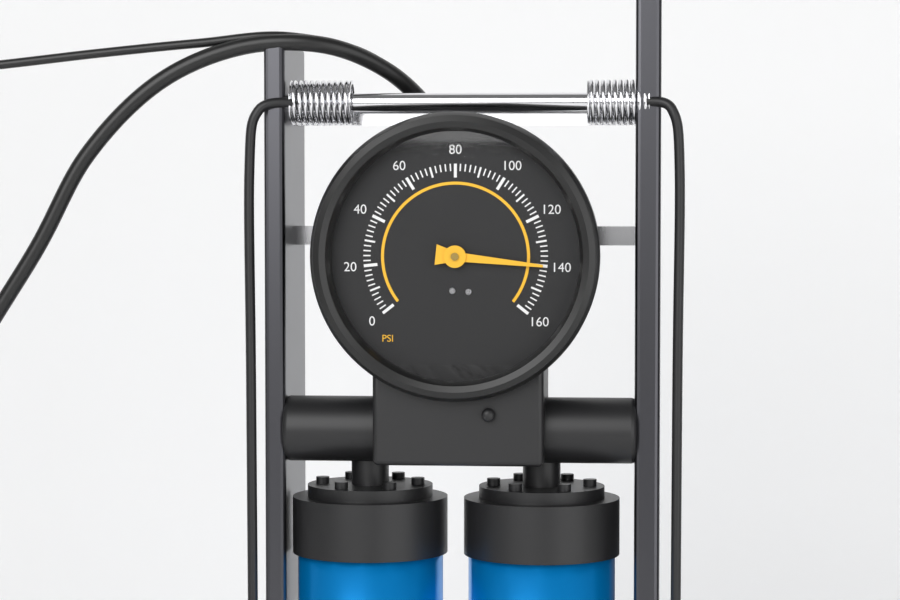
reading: 140 psi
